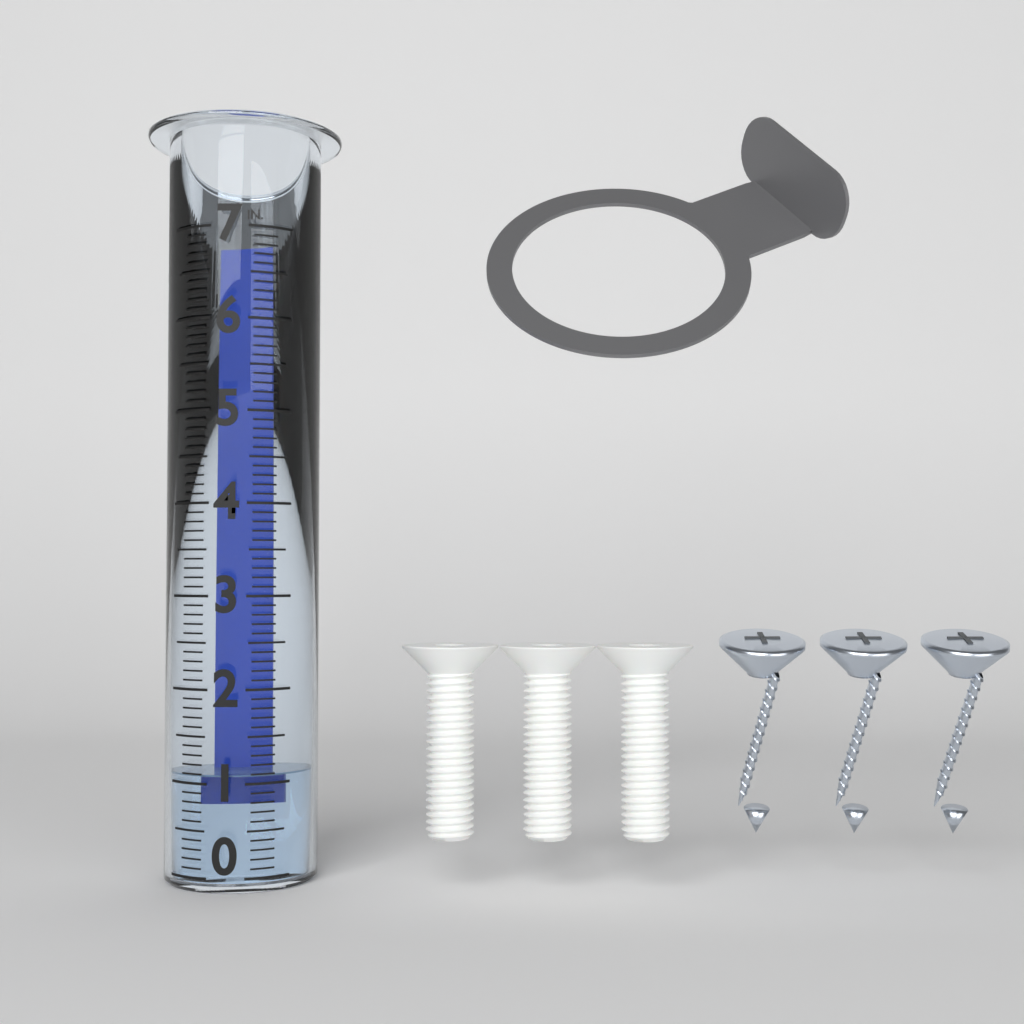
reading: 1.1 in
